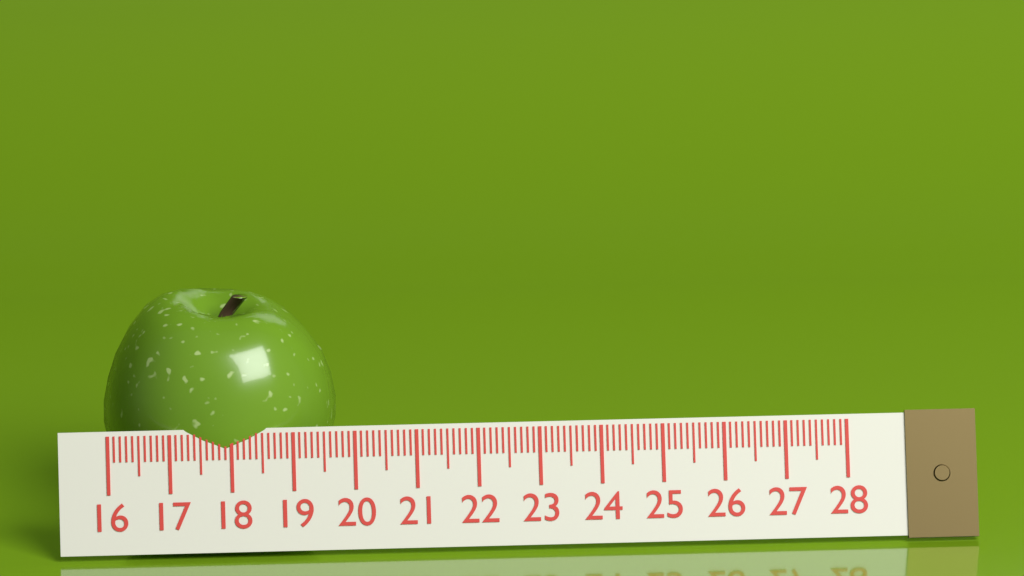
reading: 19.8 (no unit)
